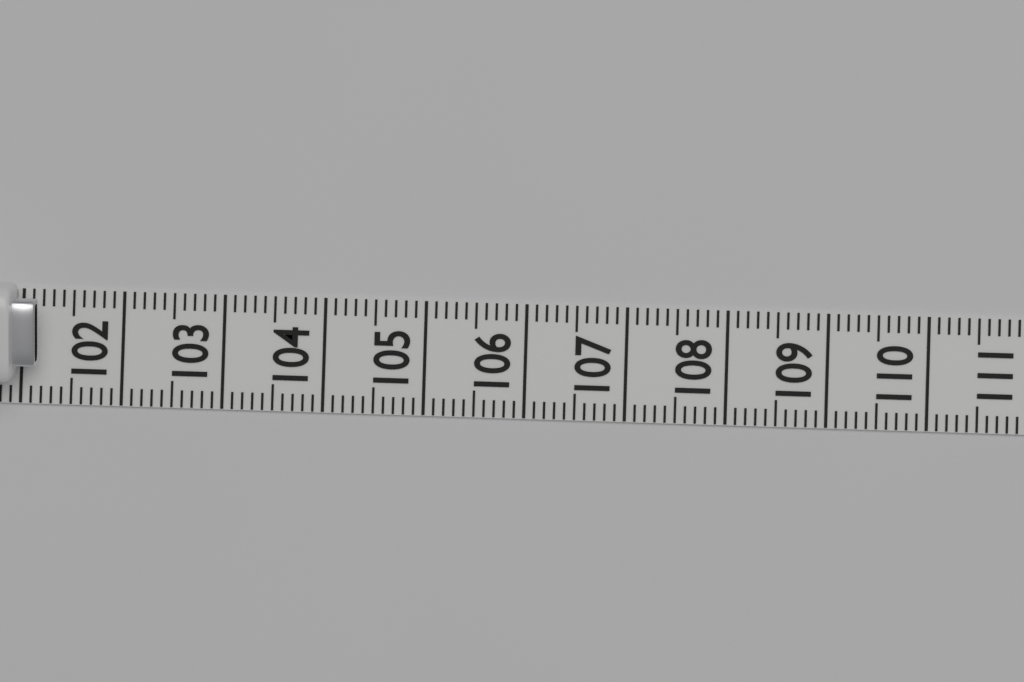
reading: 101.2 (no unit)
